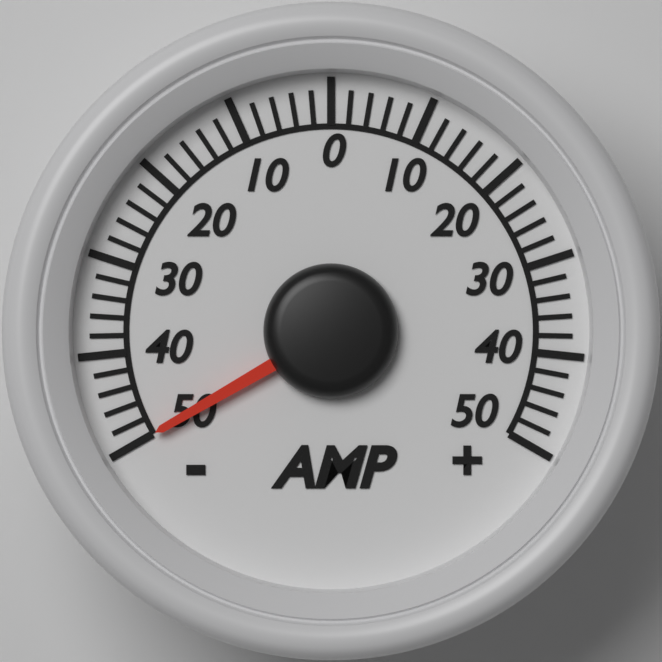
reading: -50 A
